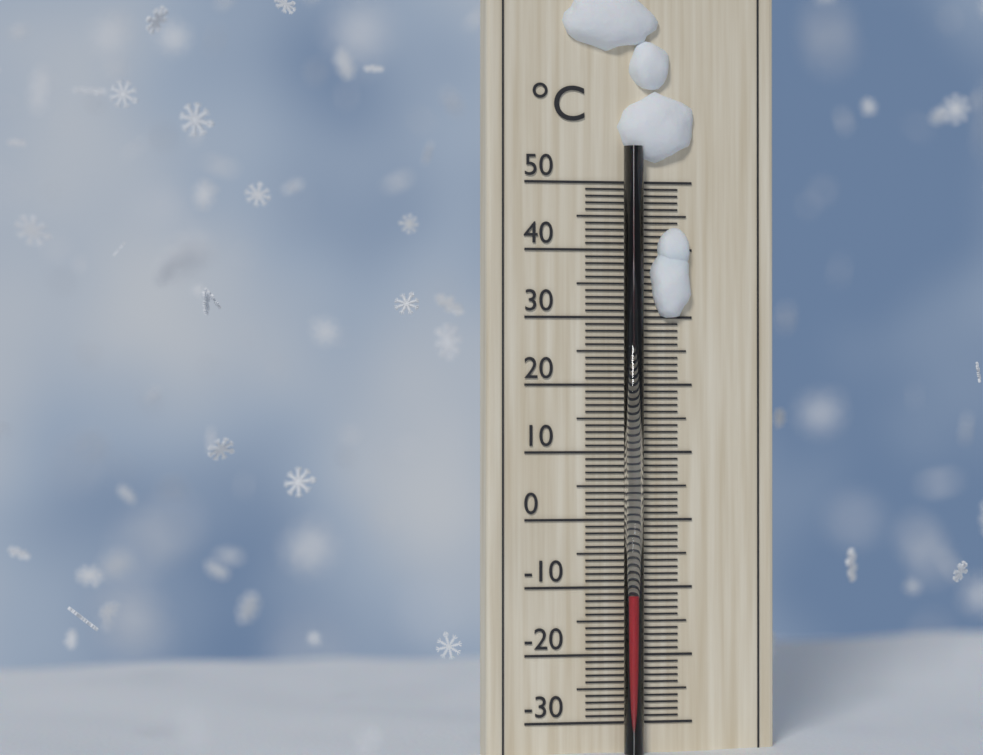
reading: -11 °C
